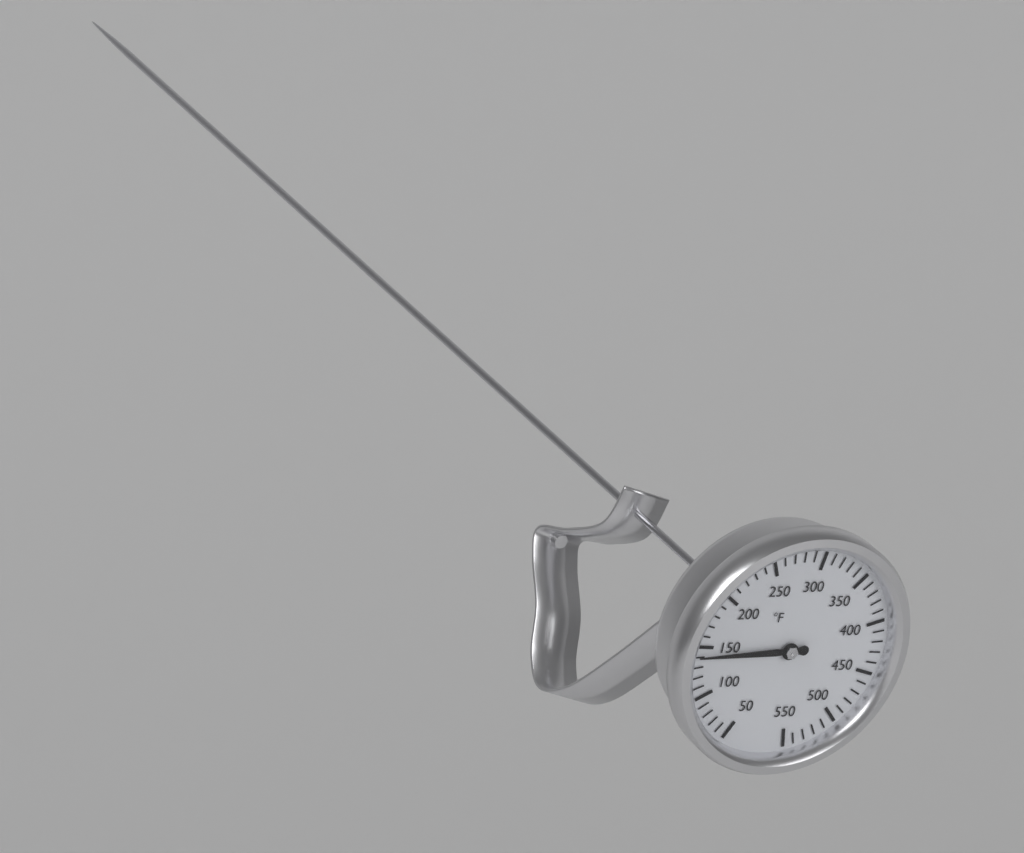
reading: 140 °F
